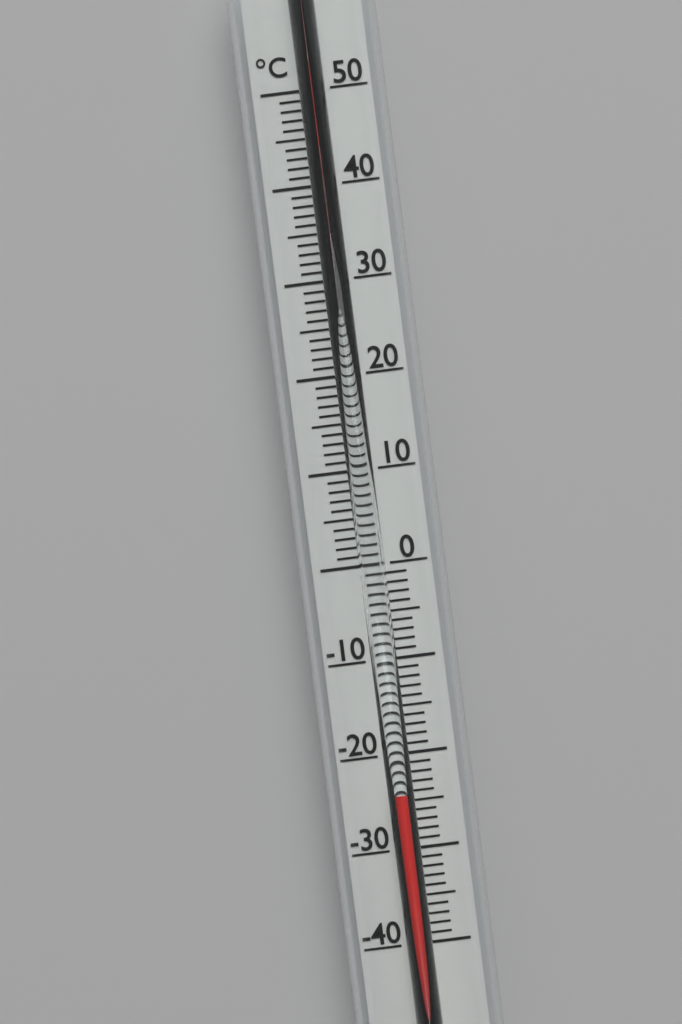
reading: -24 °C
